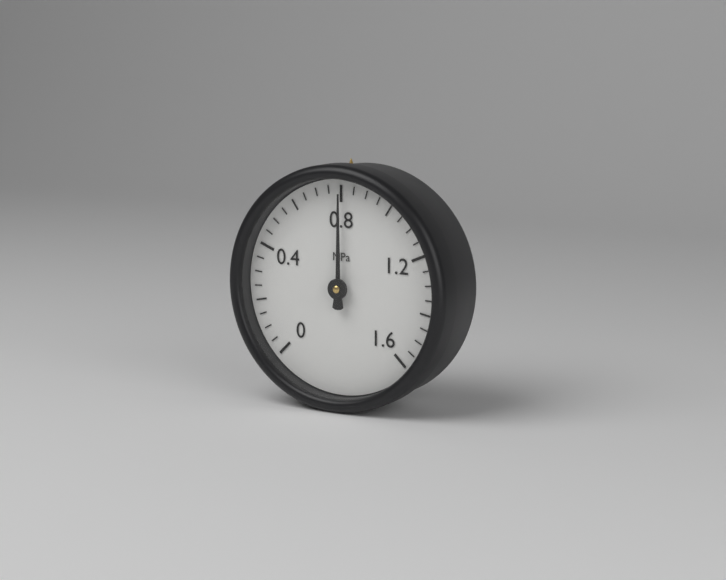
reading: 0.80 MPa
